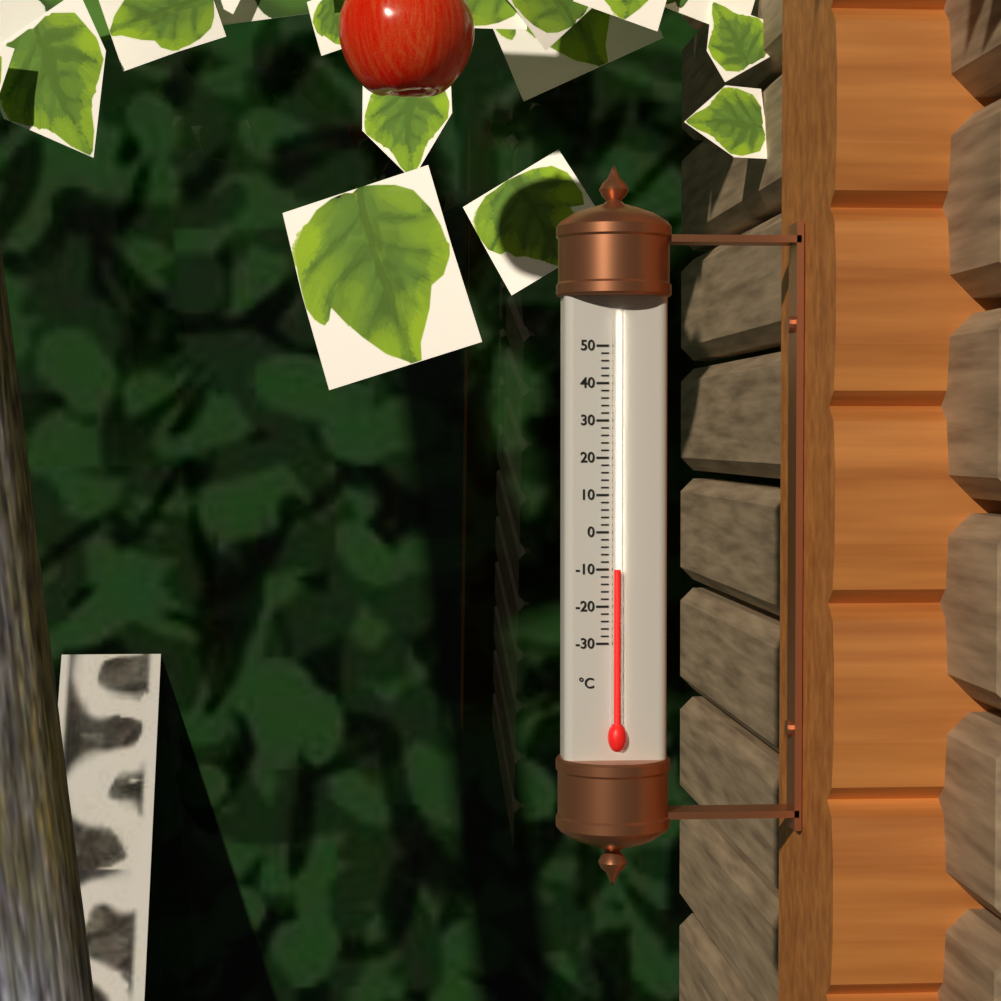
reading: -10 °C
